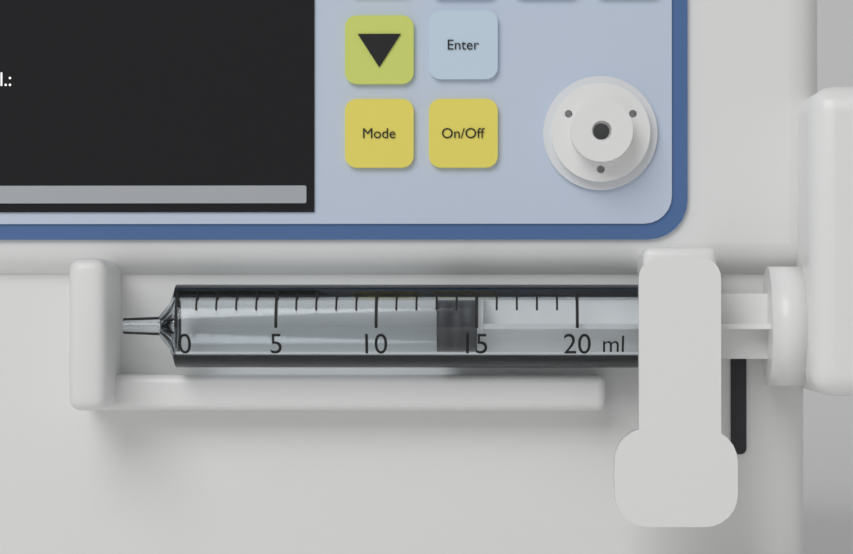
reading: 13 ml
